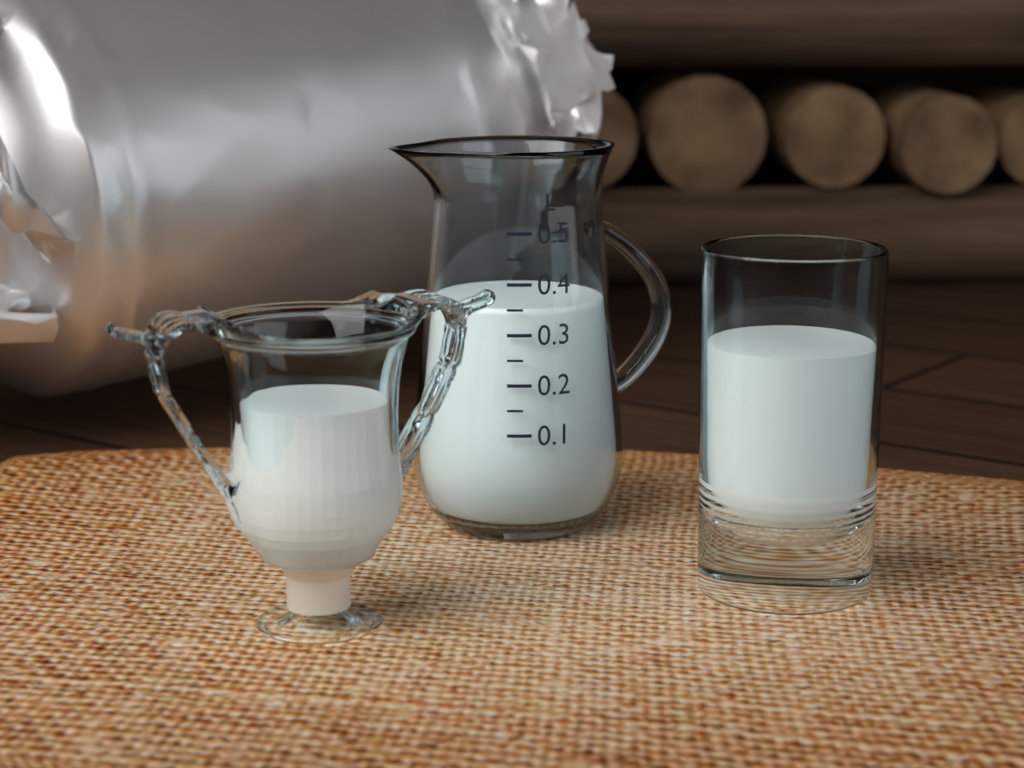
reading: 0.35 L
